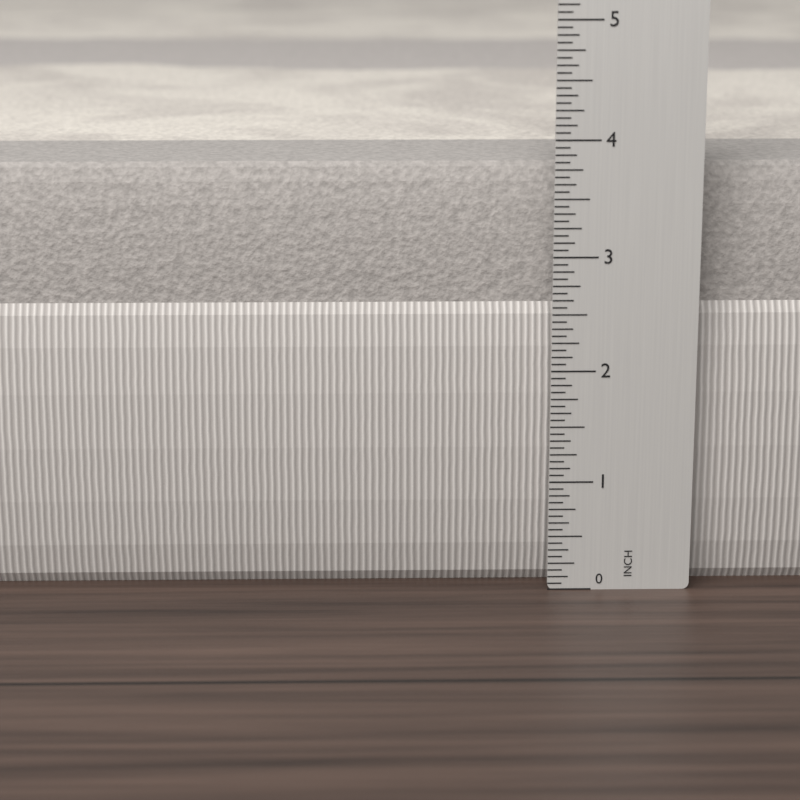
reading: 3.7500 in
